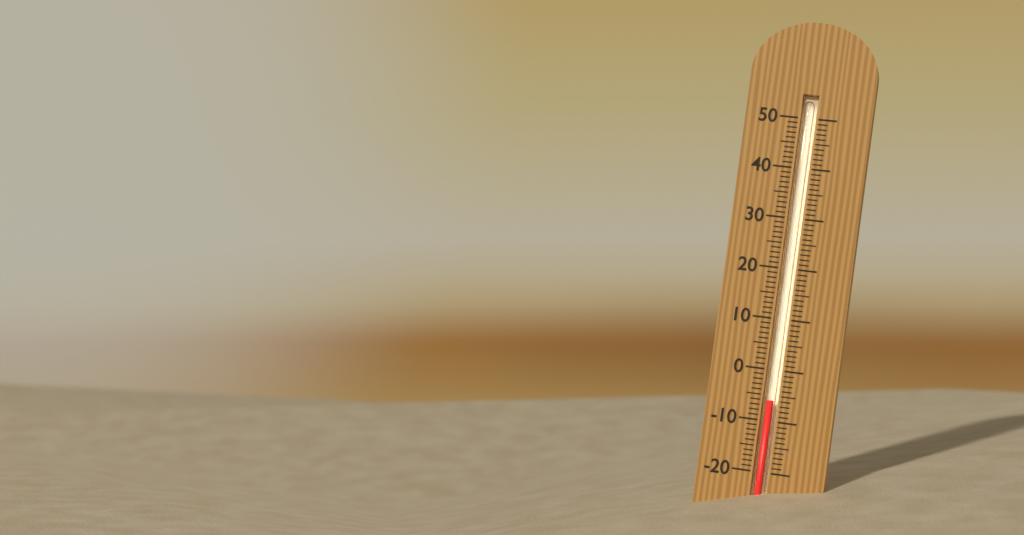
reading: -6 (no unit)
